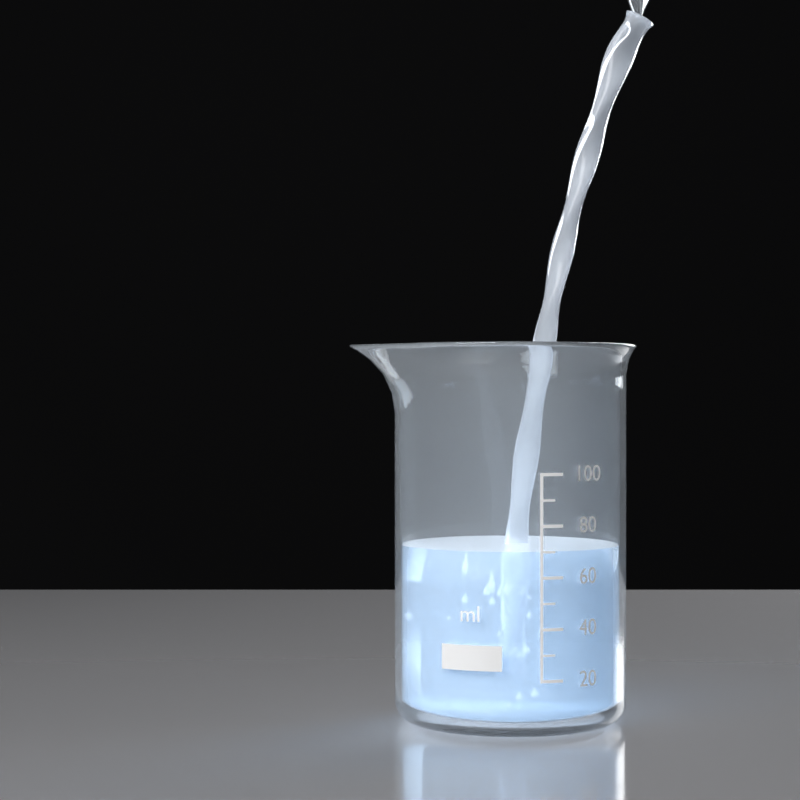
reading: 70 ml
